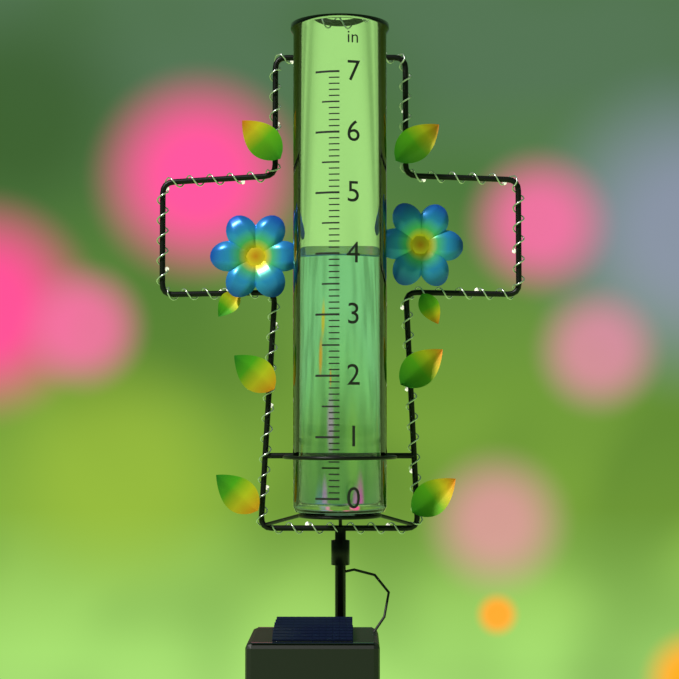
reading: 4.0 in
